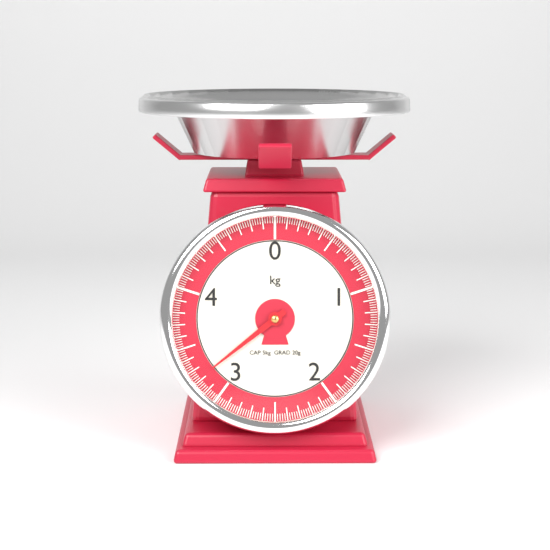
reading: 3.22 kg
